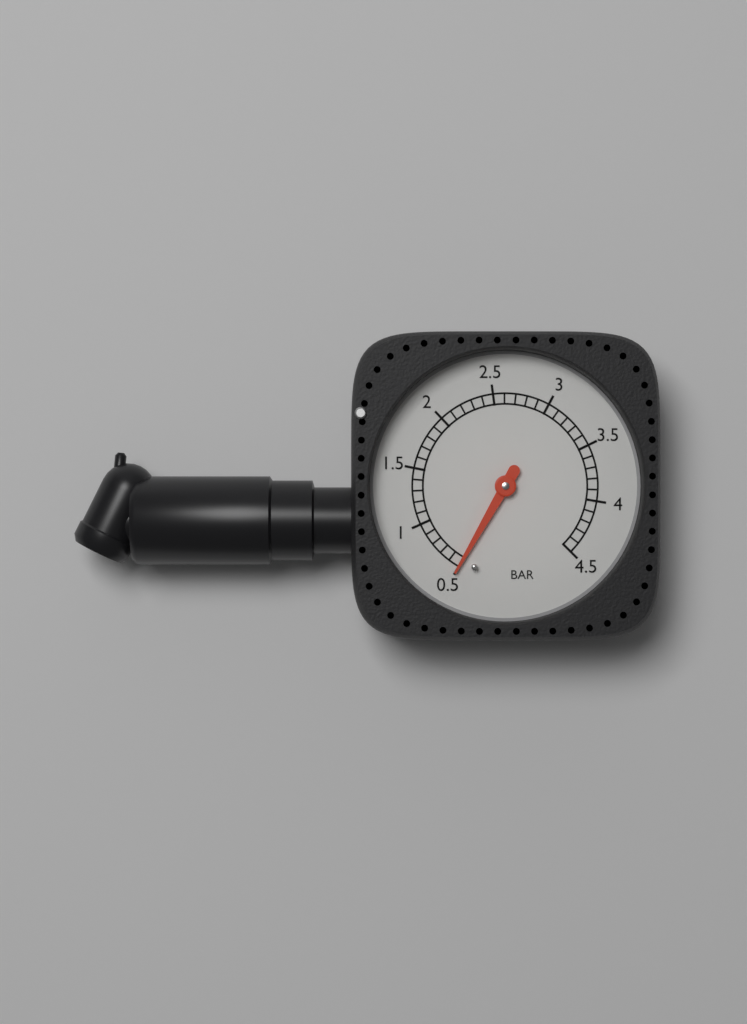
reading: 0.5 bar
